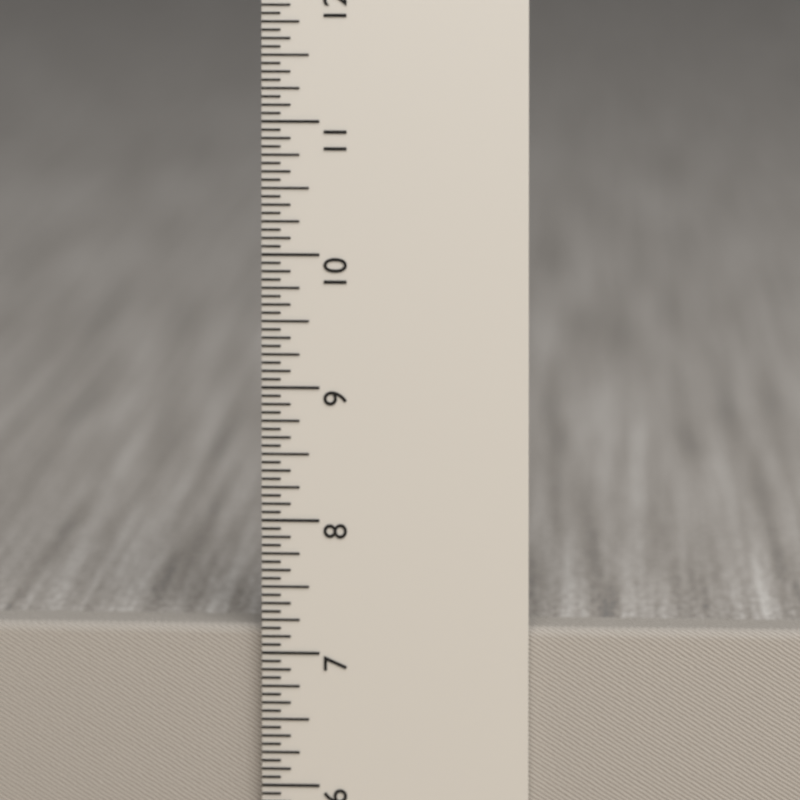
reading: 7.1875 in
